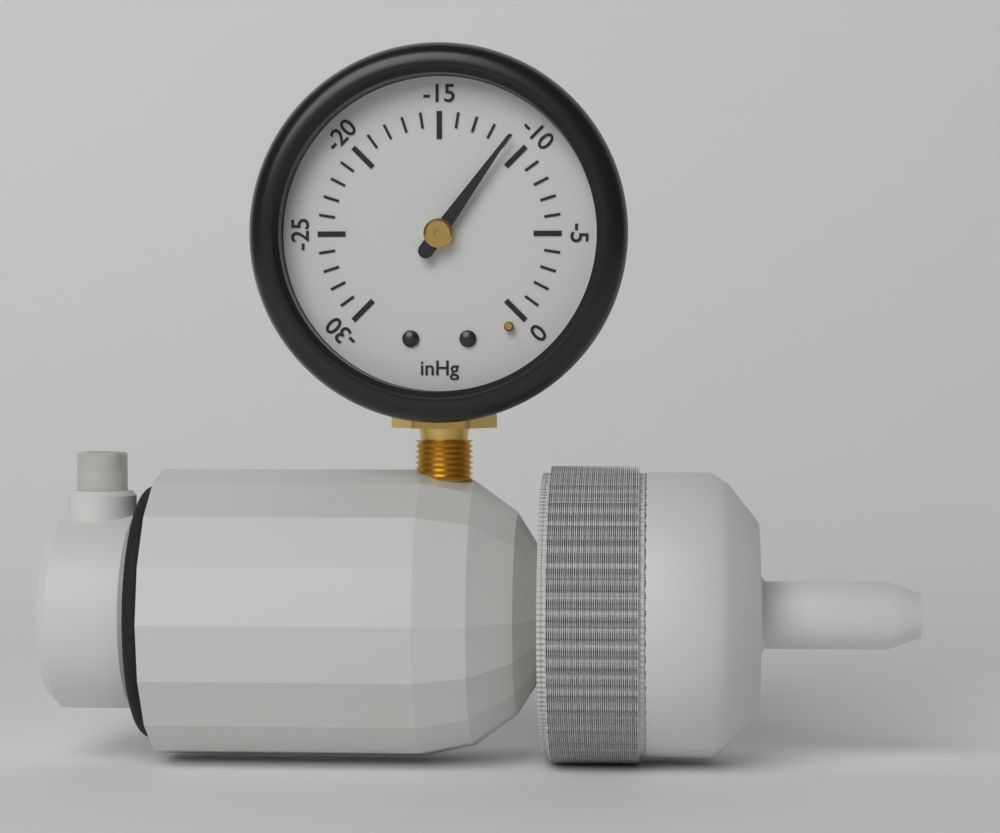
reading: -11 inHg
